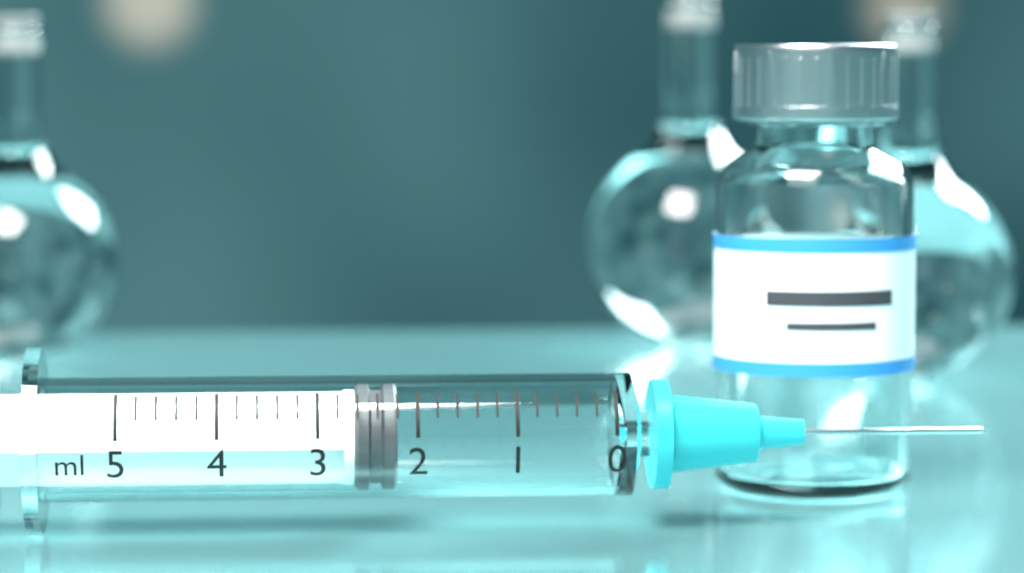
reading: 2.2 ml
